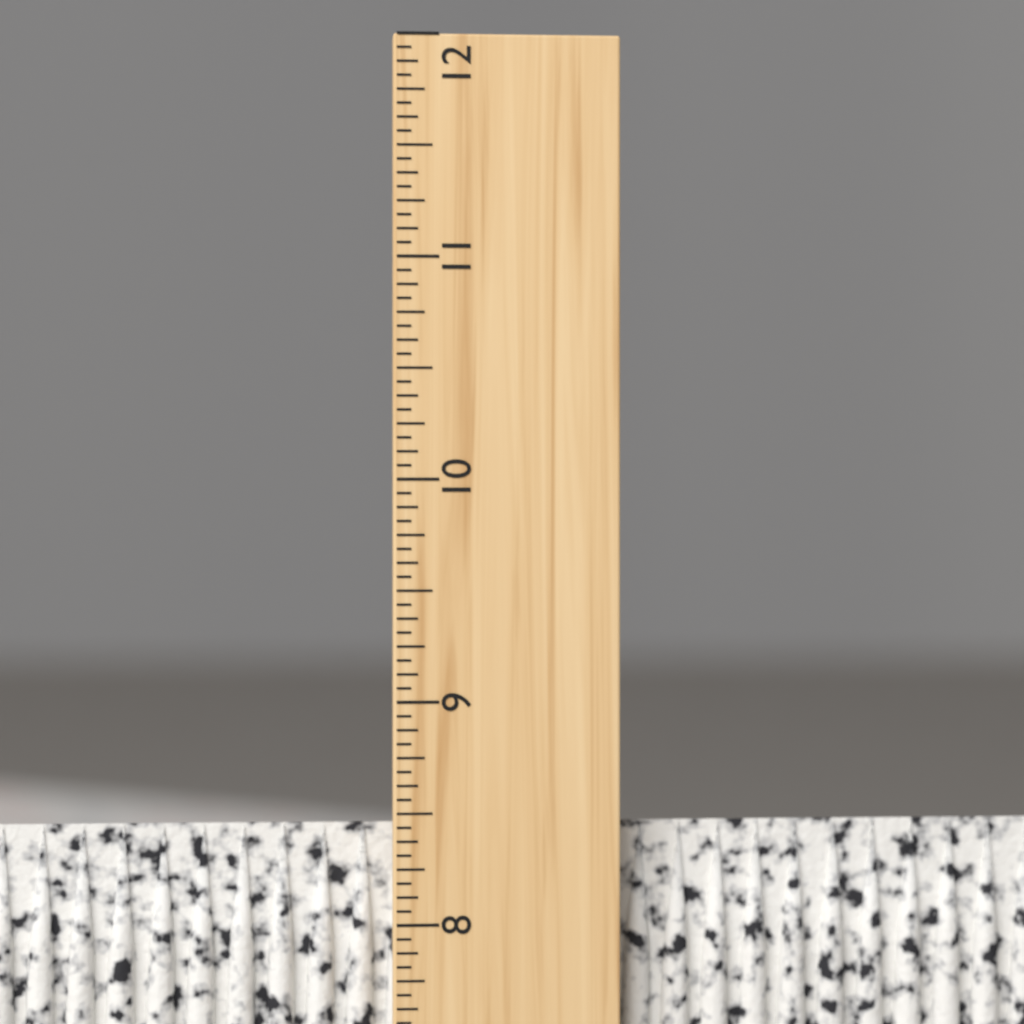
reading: 8.4375 inch
